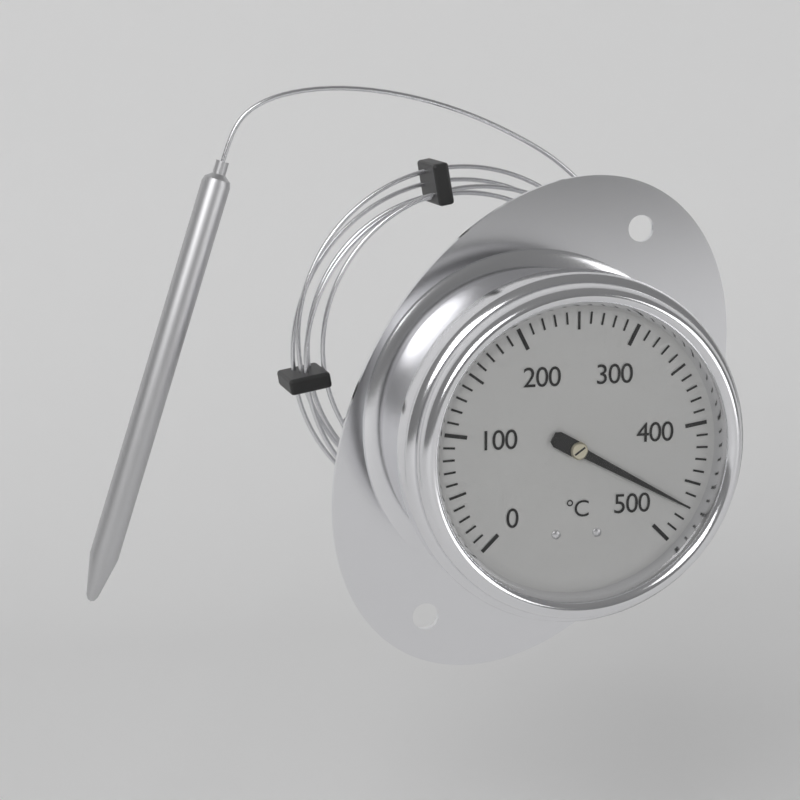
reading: 470 °C
